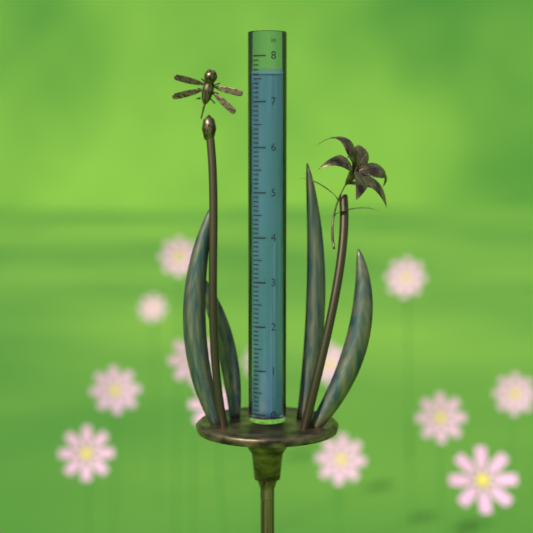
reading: 7.6 in
